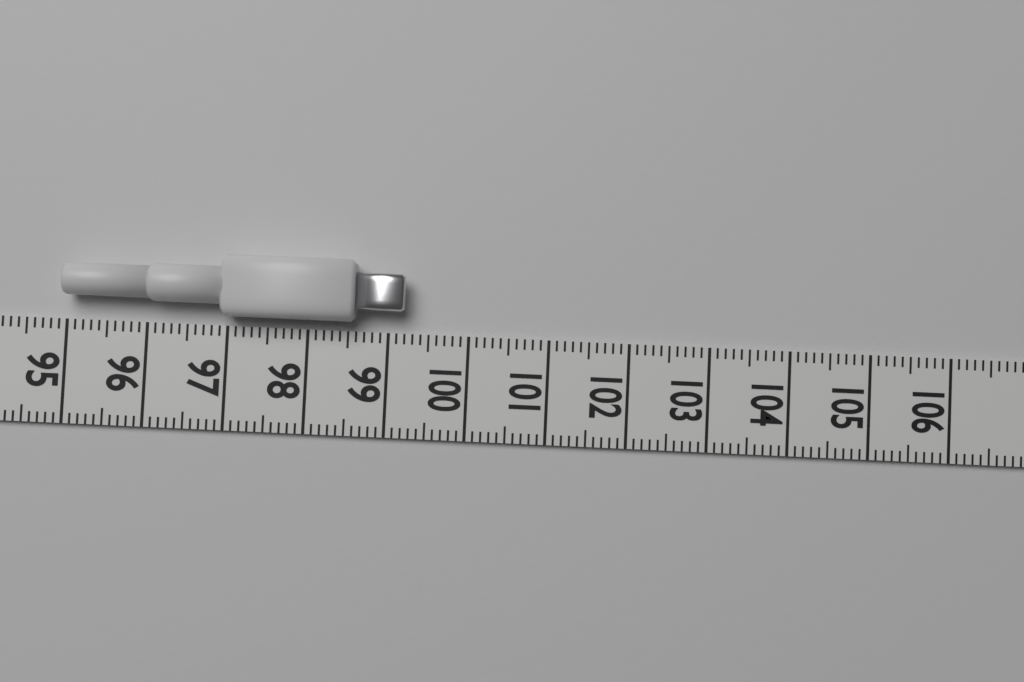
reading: 99.2 (no unit)
